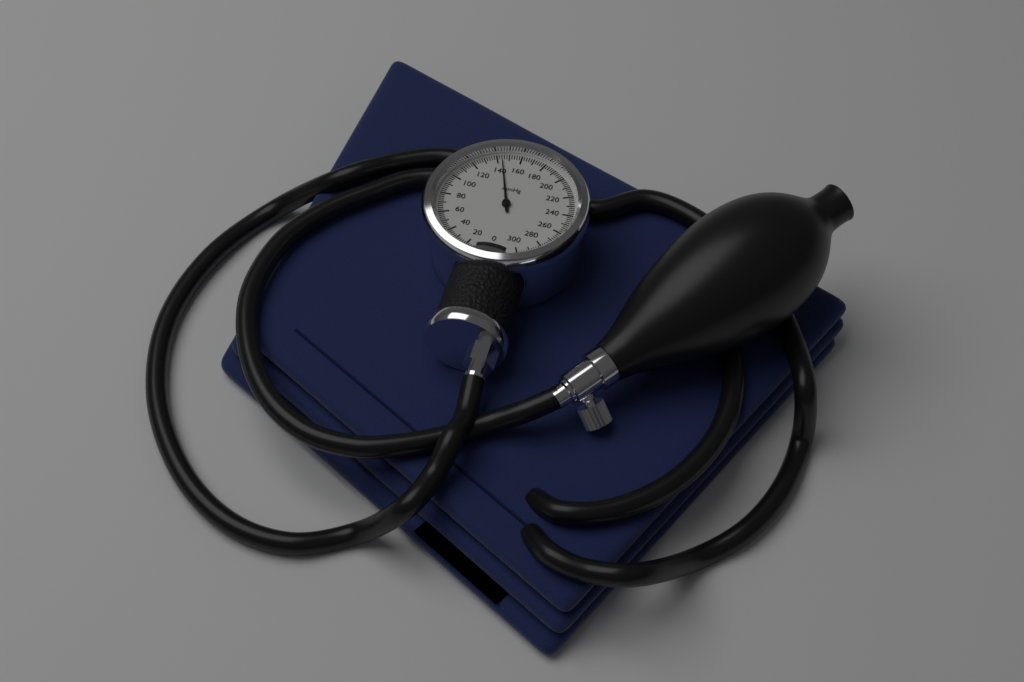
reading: 144 mmHg
